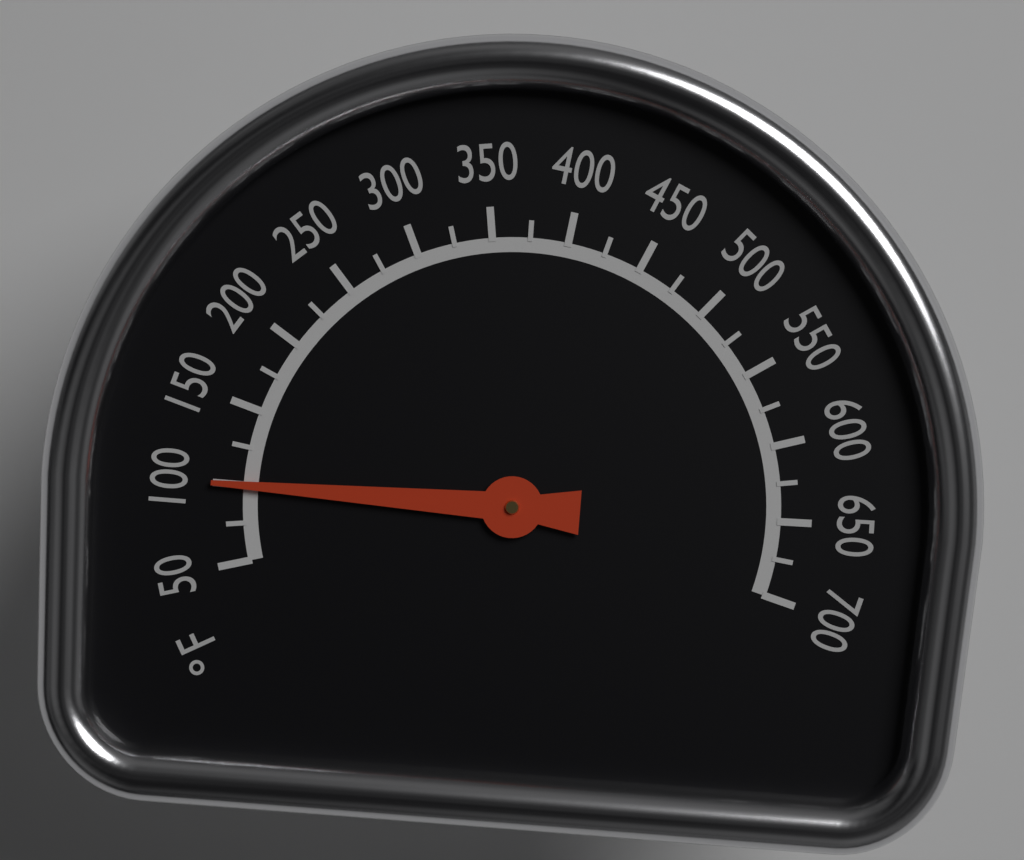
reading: 100 °F
